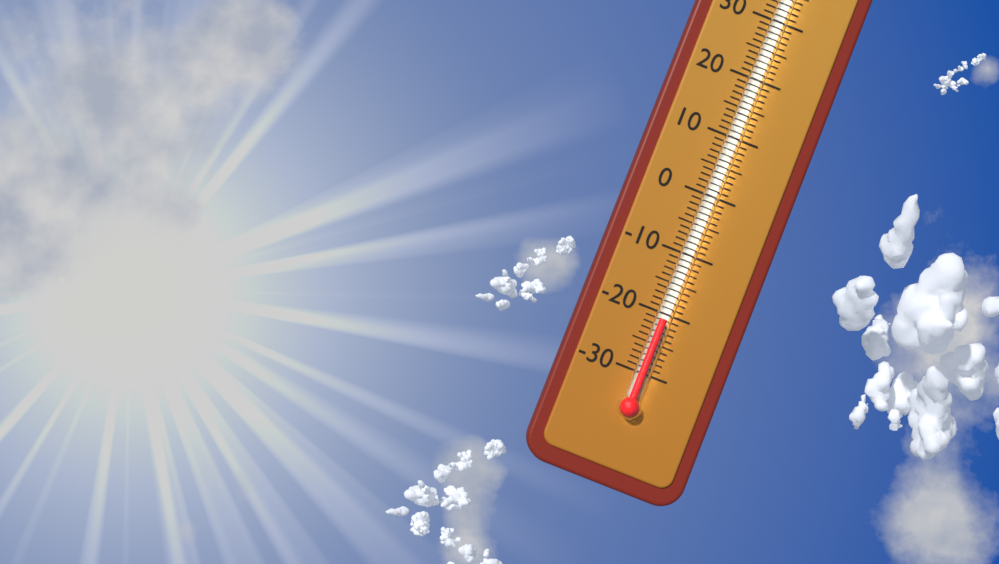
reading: -21 °C
